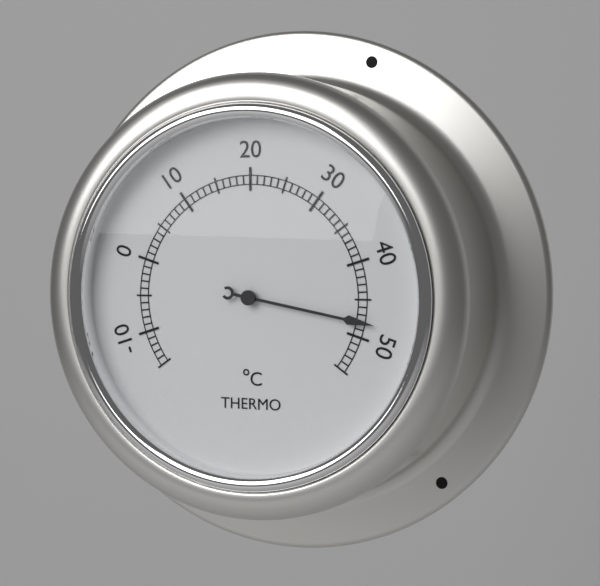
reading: 48 °C
